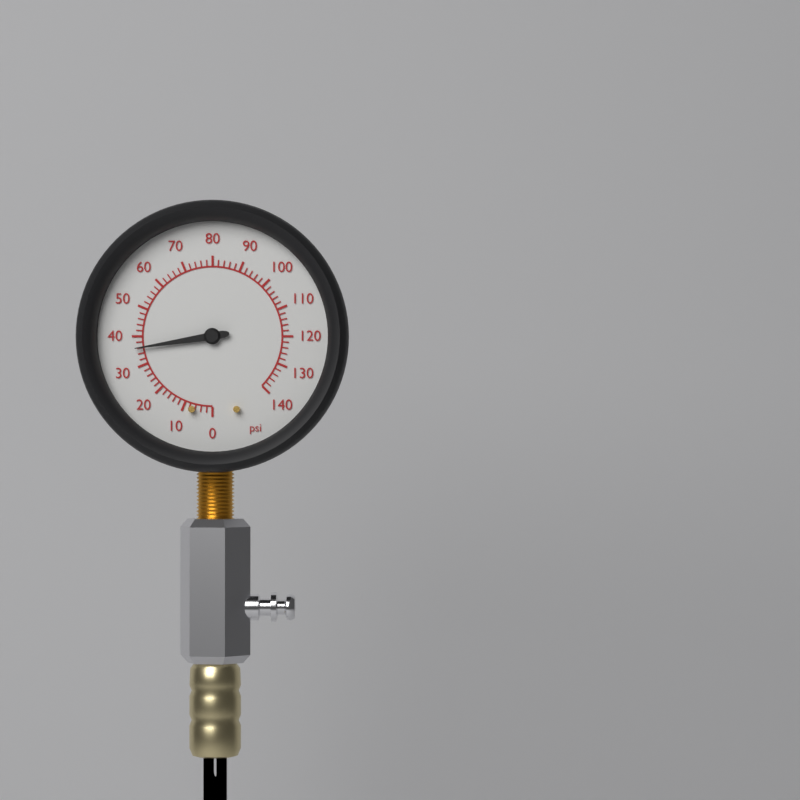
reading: 36 psi
